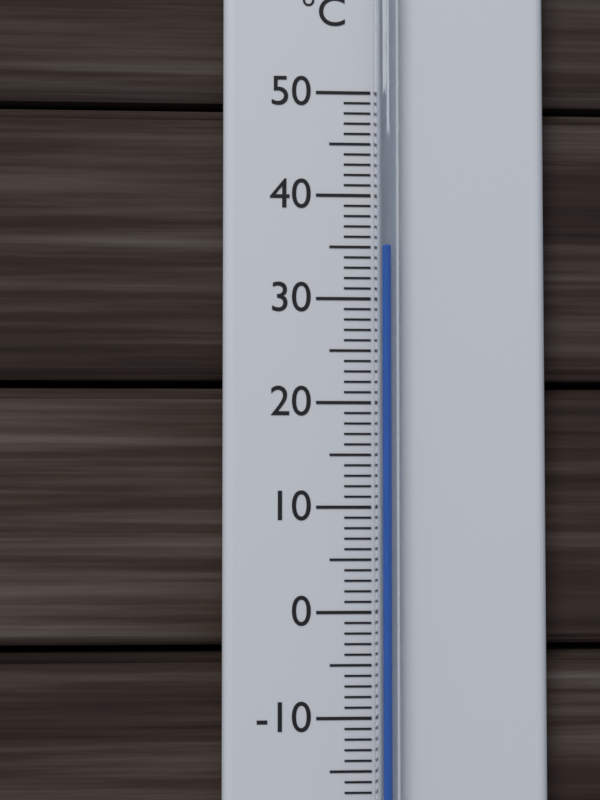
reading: 35 °C
